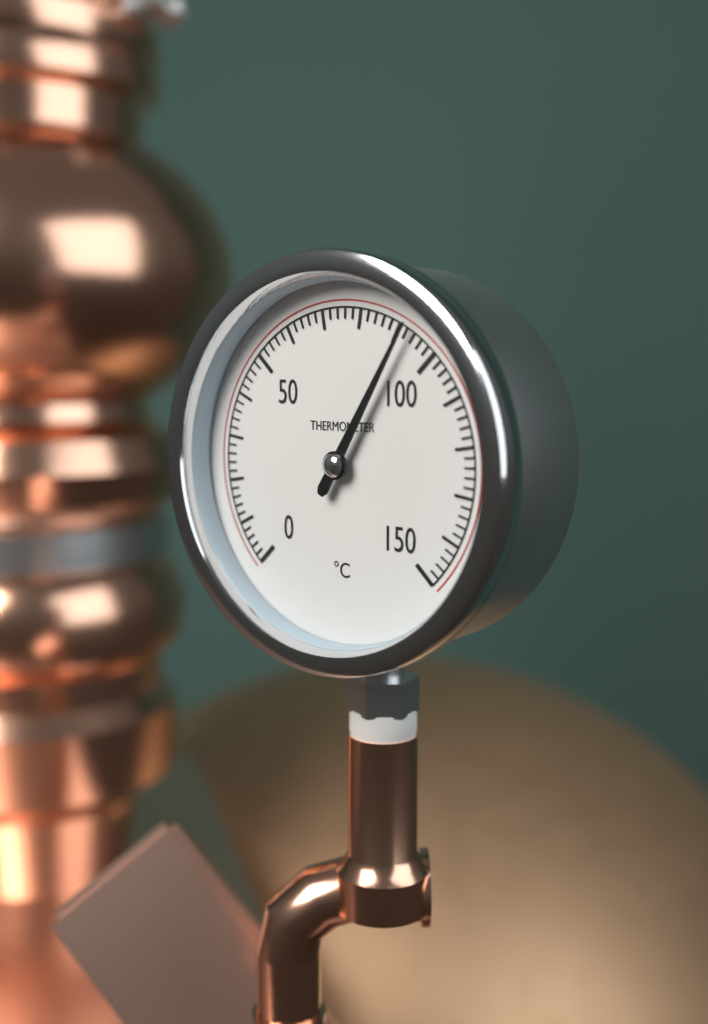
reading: 92 °C
